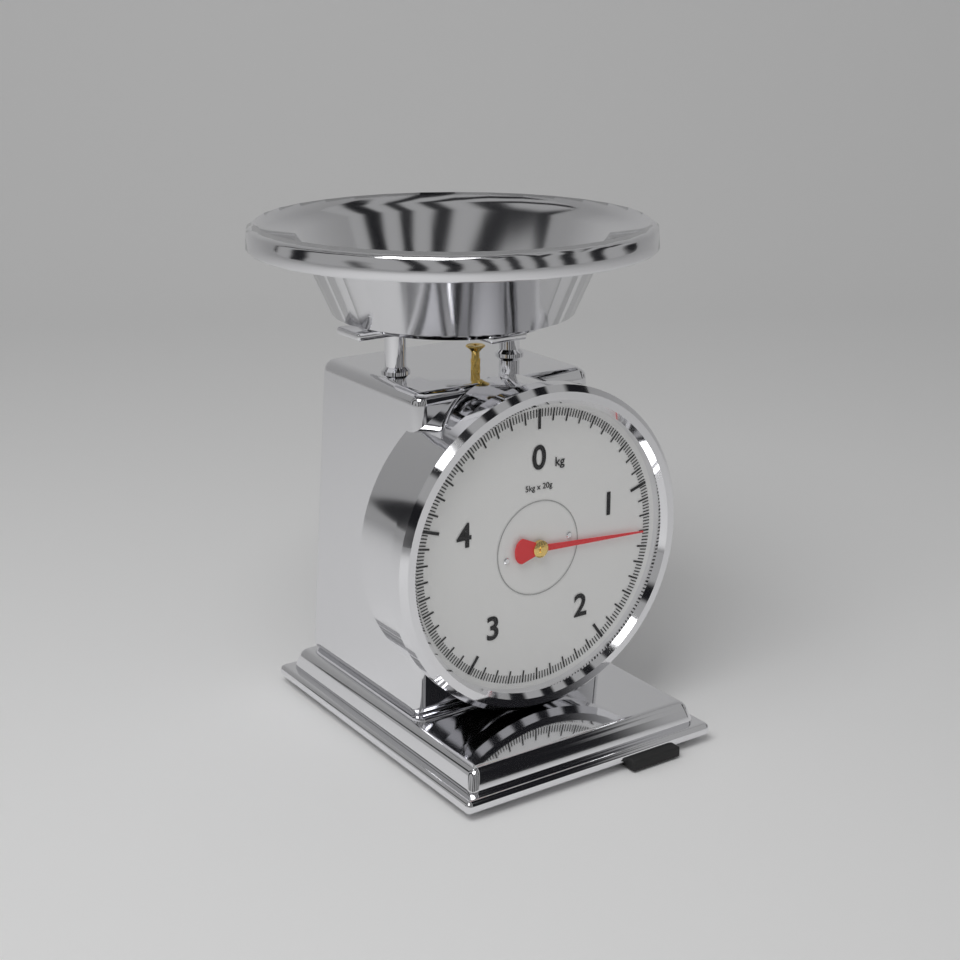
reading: 1.30 kg
